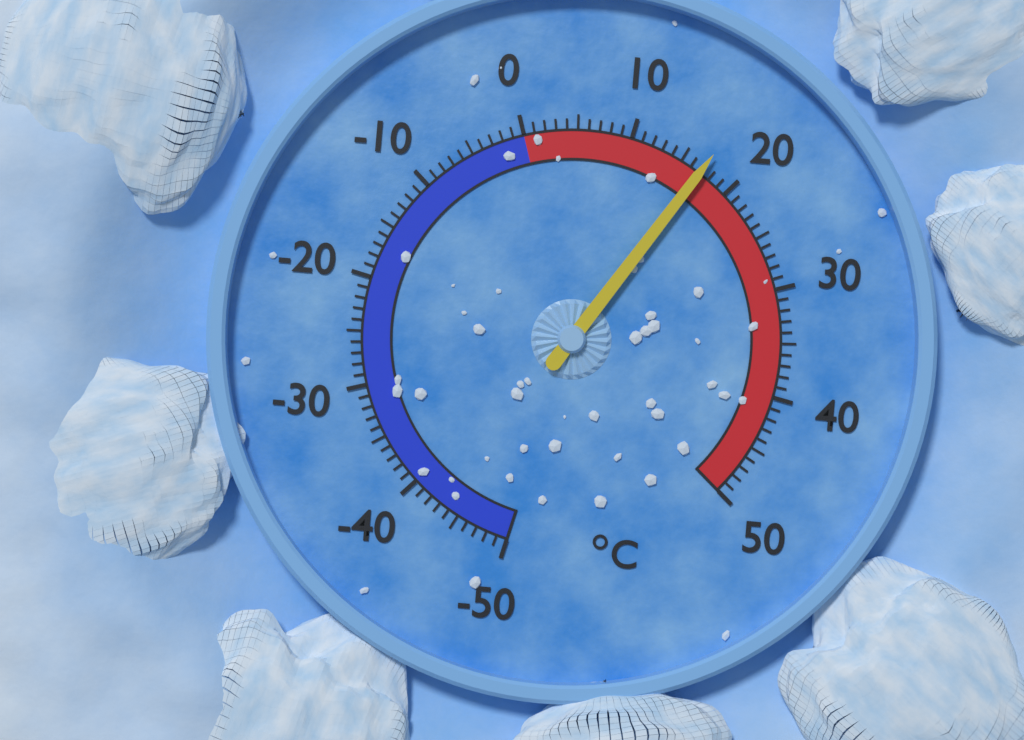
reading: 17 °C
